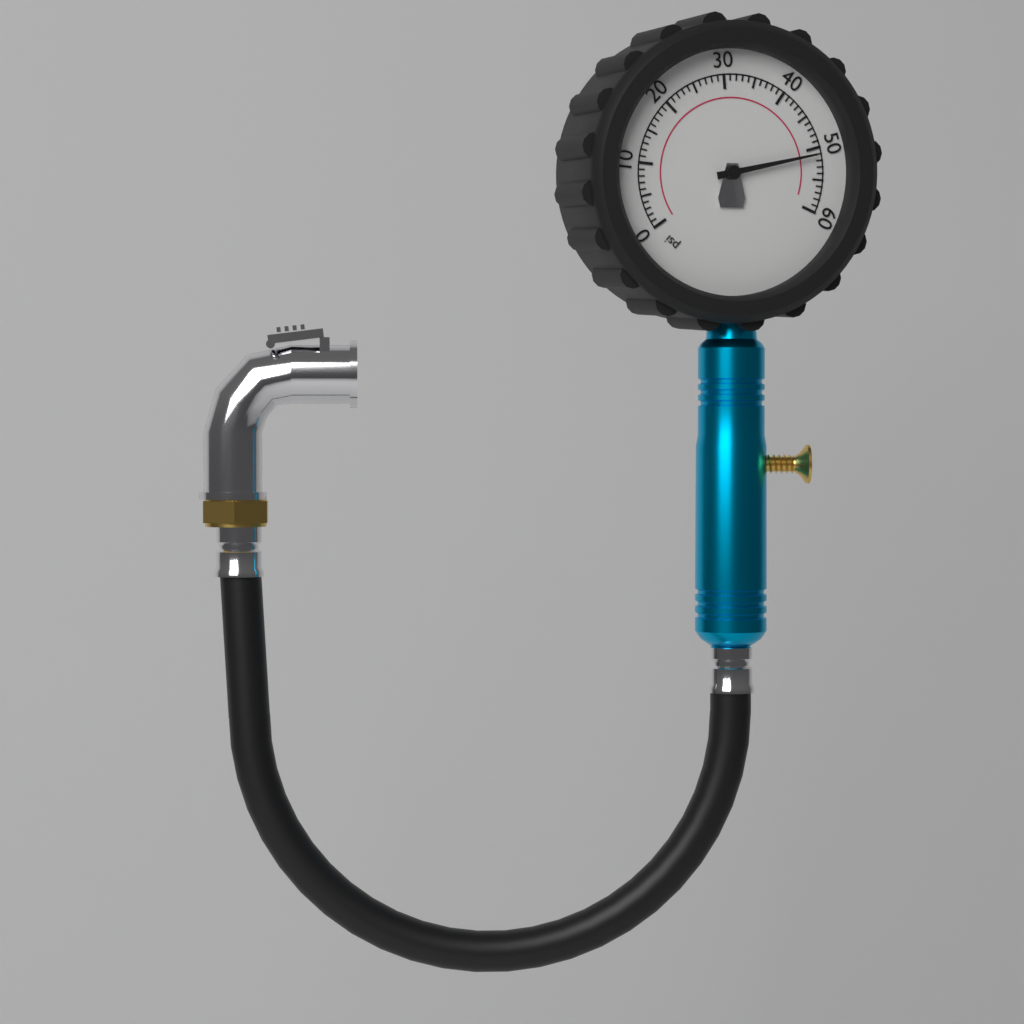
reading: 51 psi
